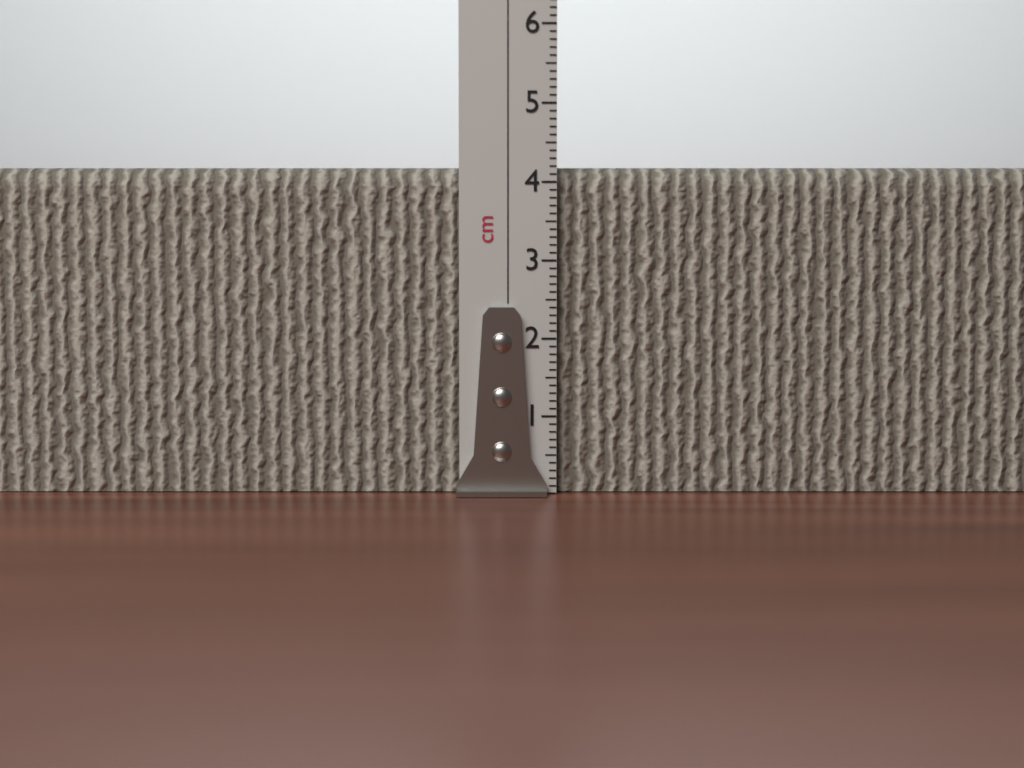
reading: 4.2 cm
